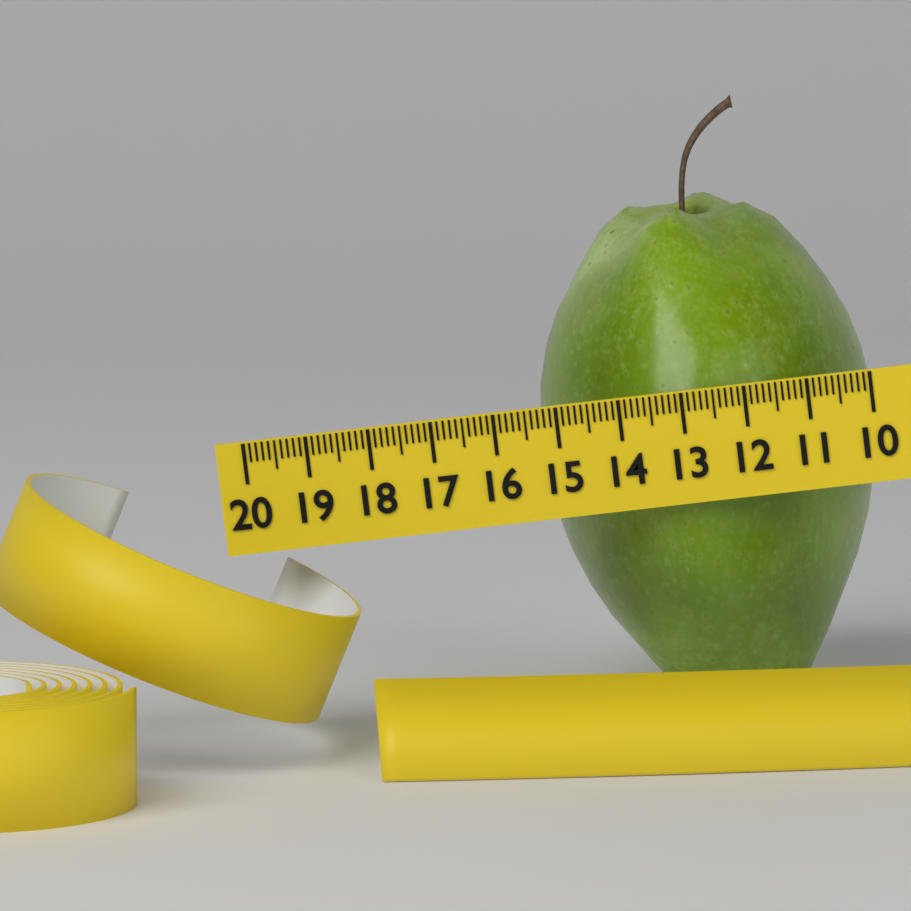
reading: 15.5 (no unit)
